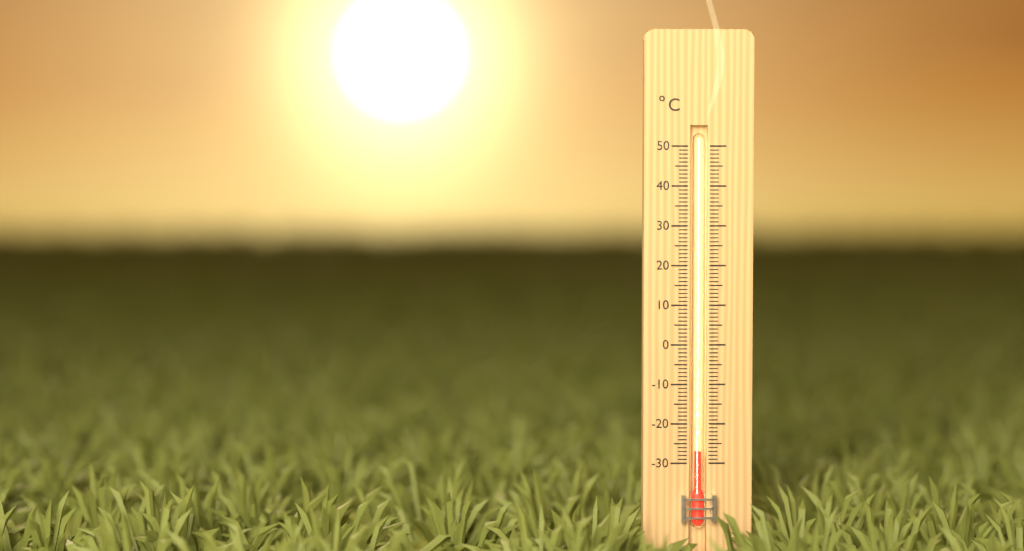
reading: -27 °C
